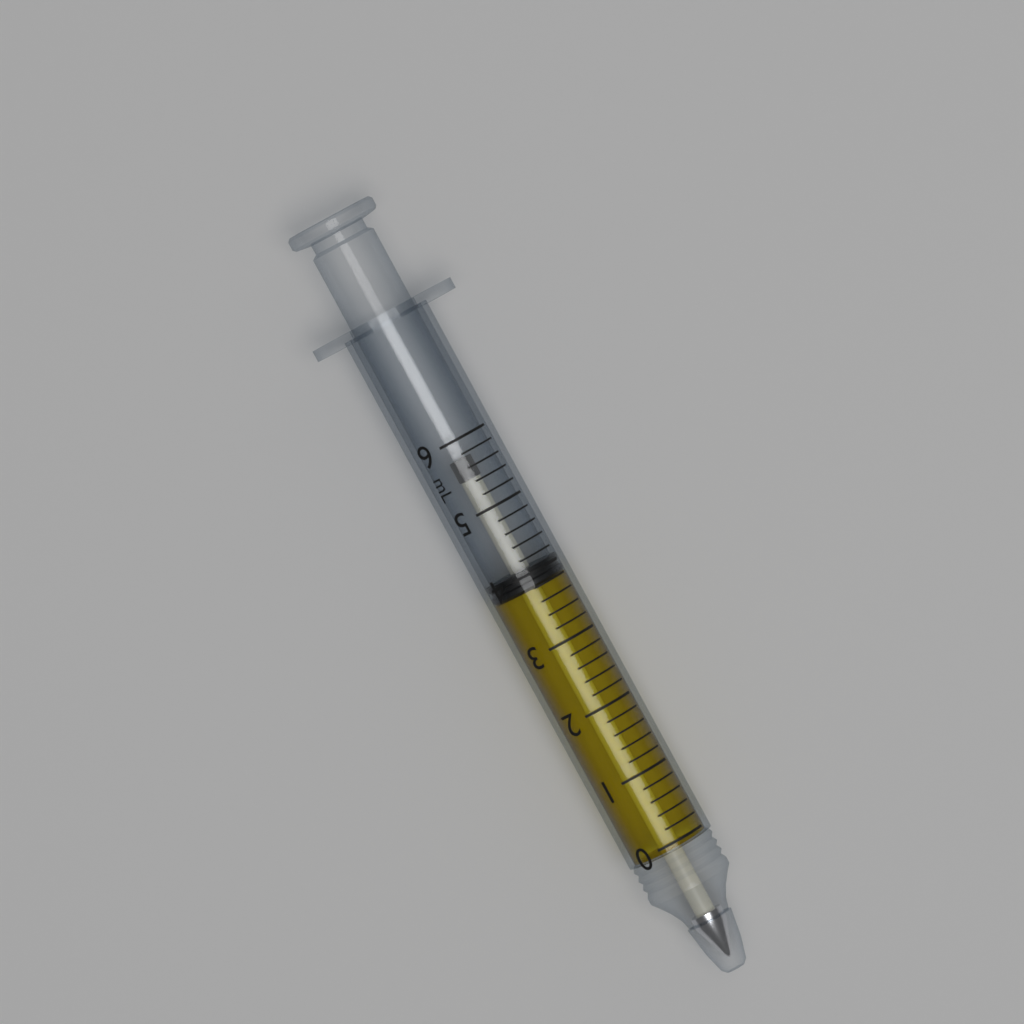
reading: 3.8 mL
